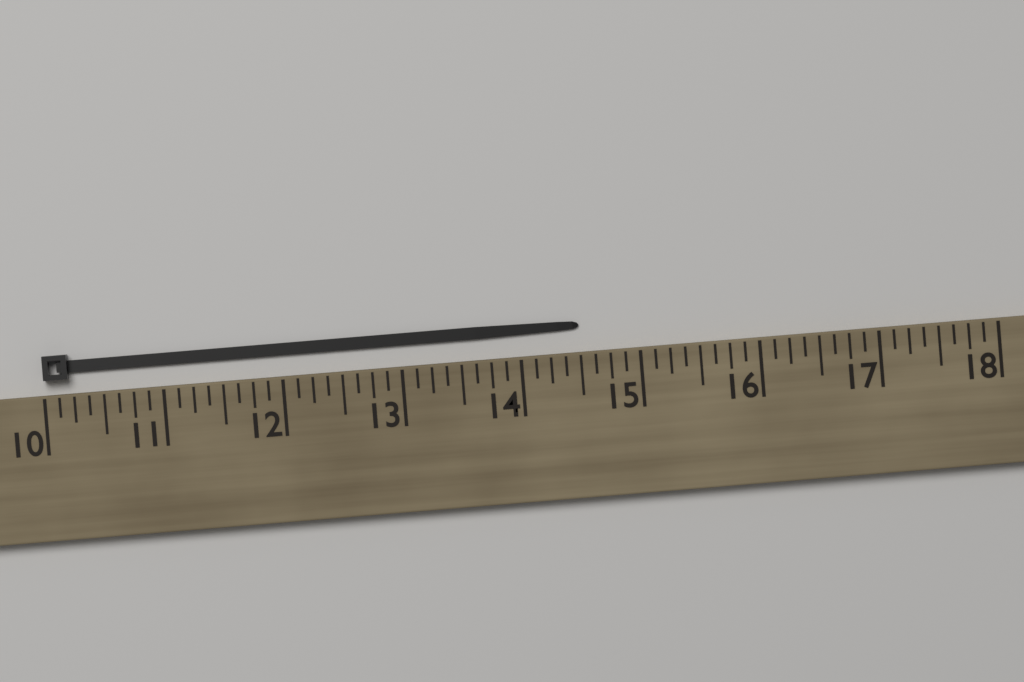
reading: 14.500 (no unit)
